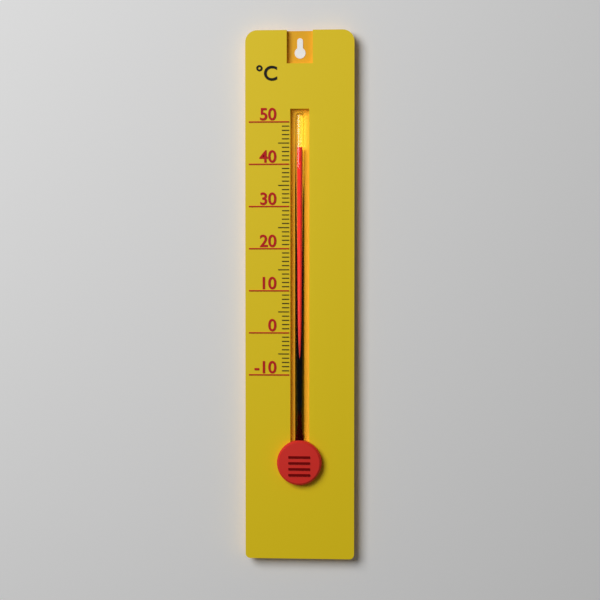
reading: 44 °C
